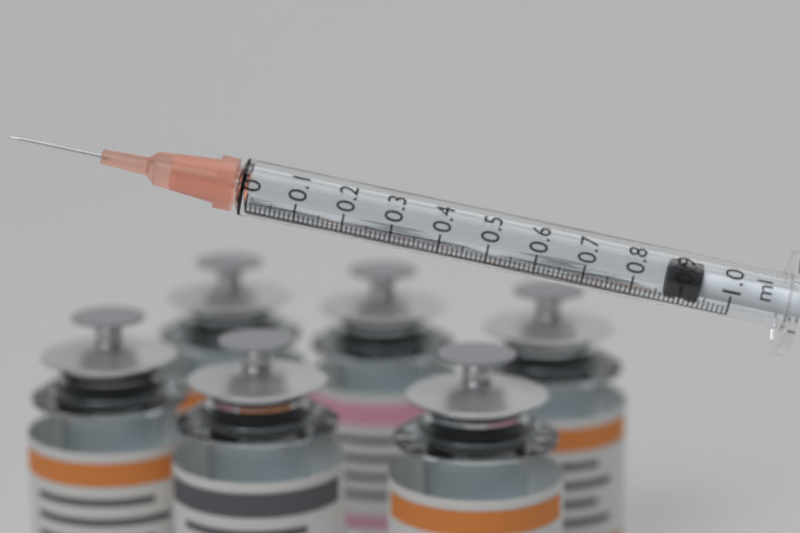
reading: 0.87 ml
